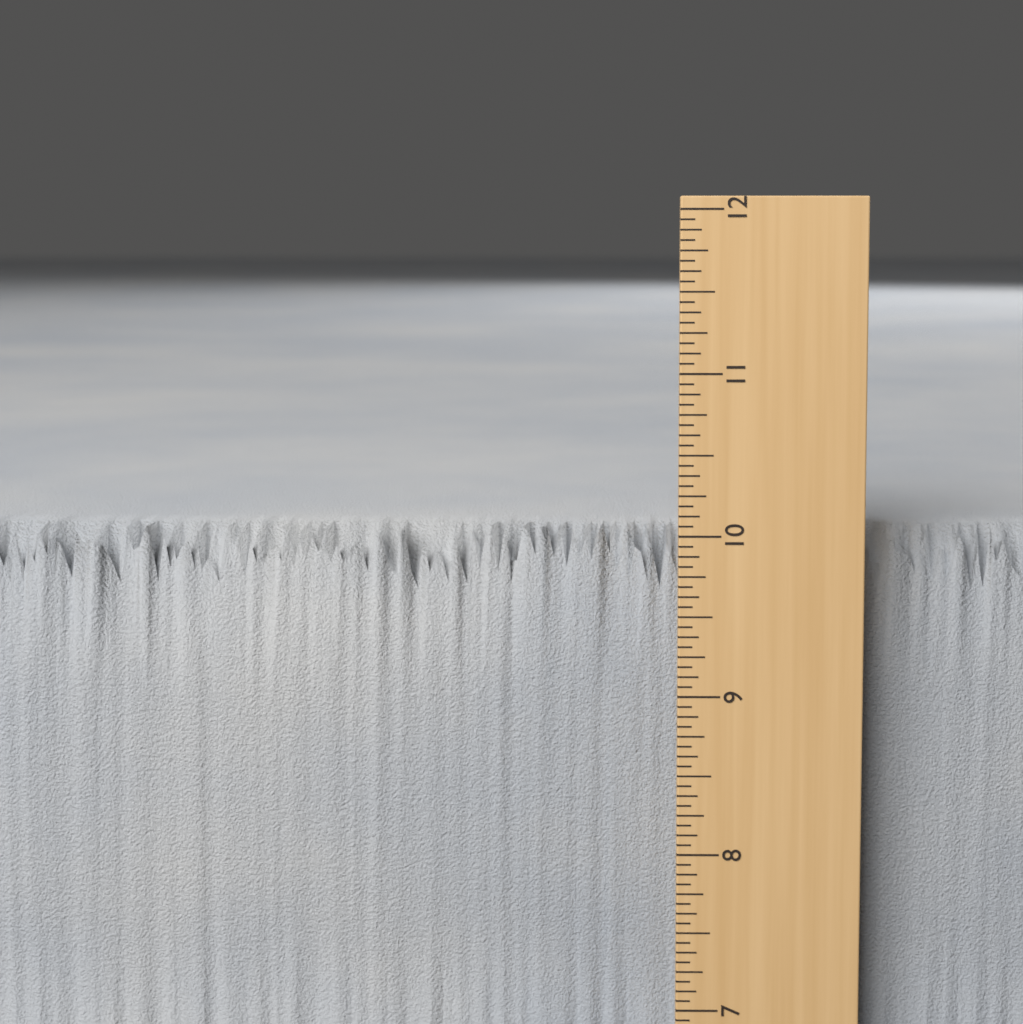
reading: 10.0000 in
